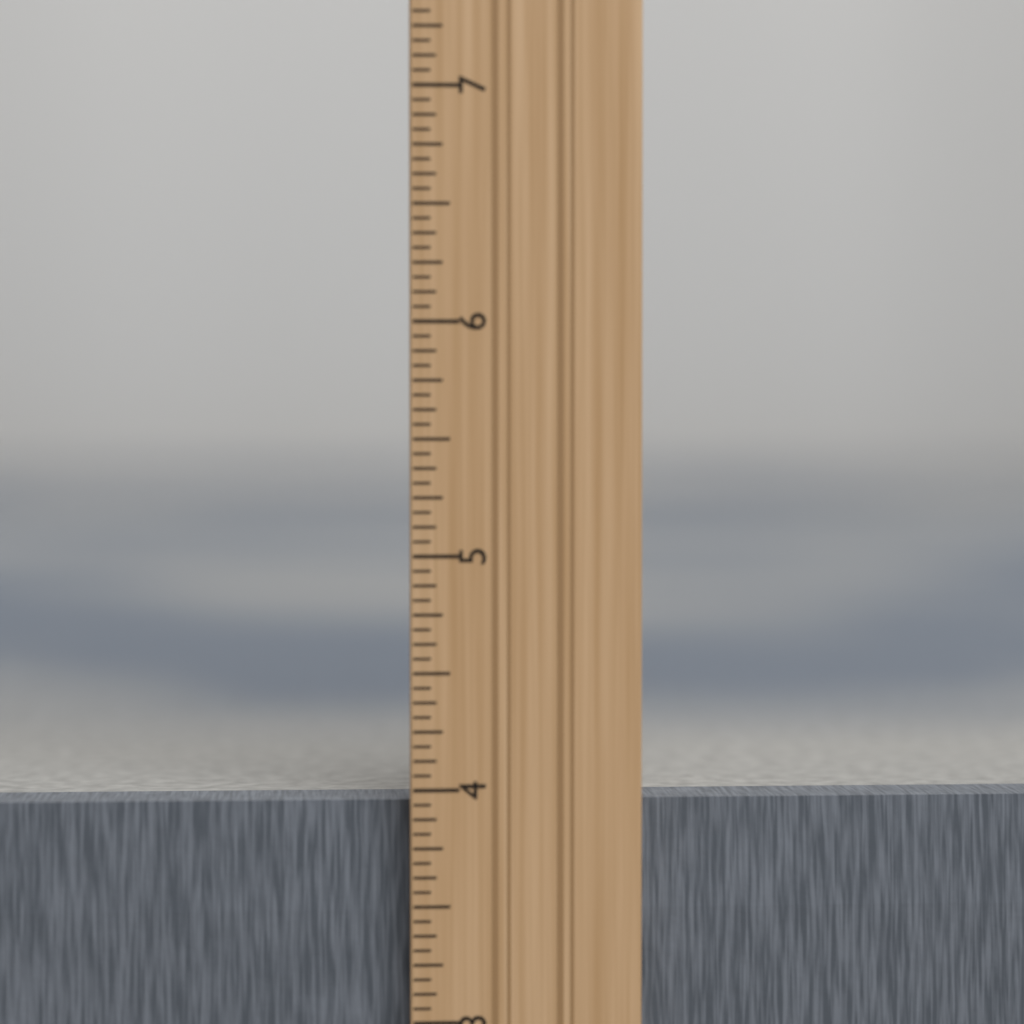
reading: 3.9375 in
